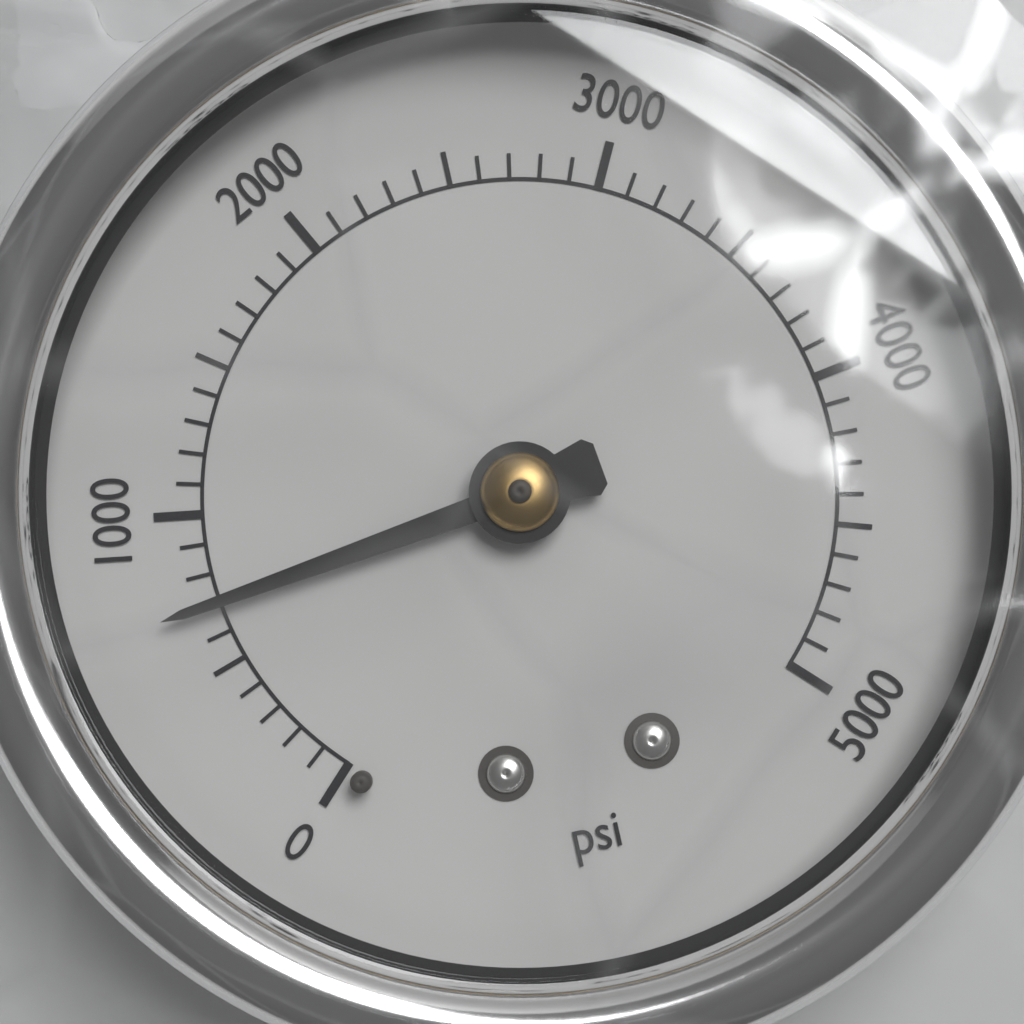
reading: 700 psi
